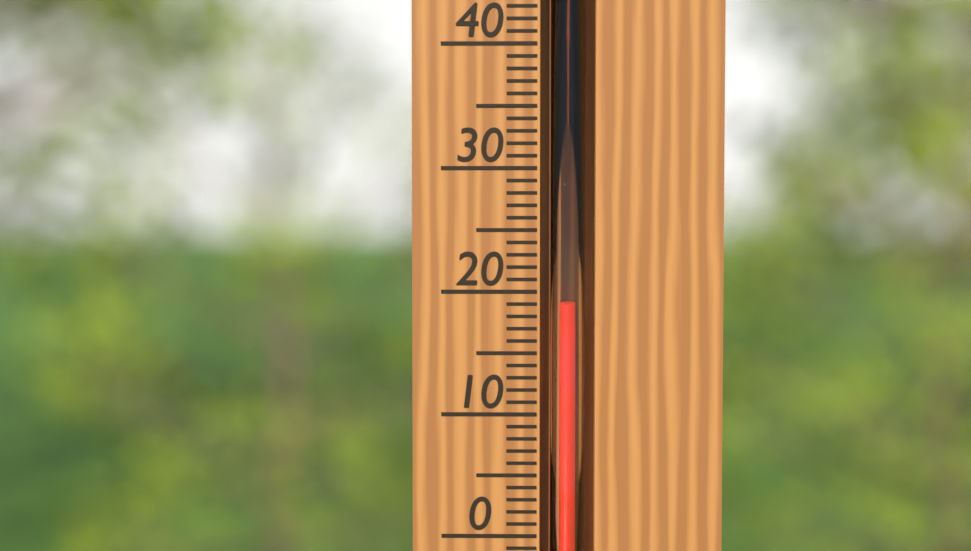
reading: 19 °C
